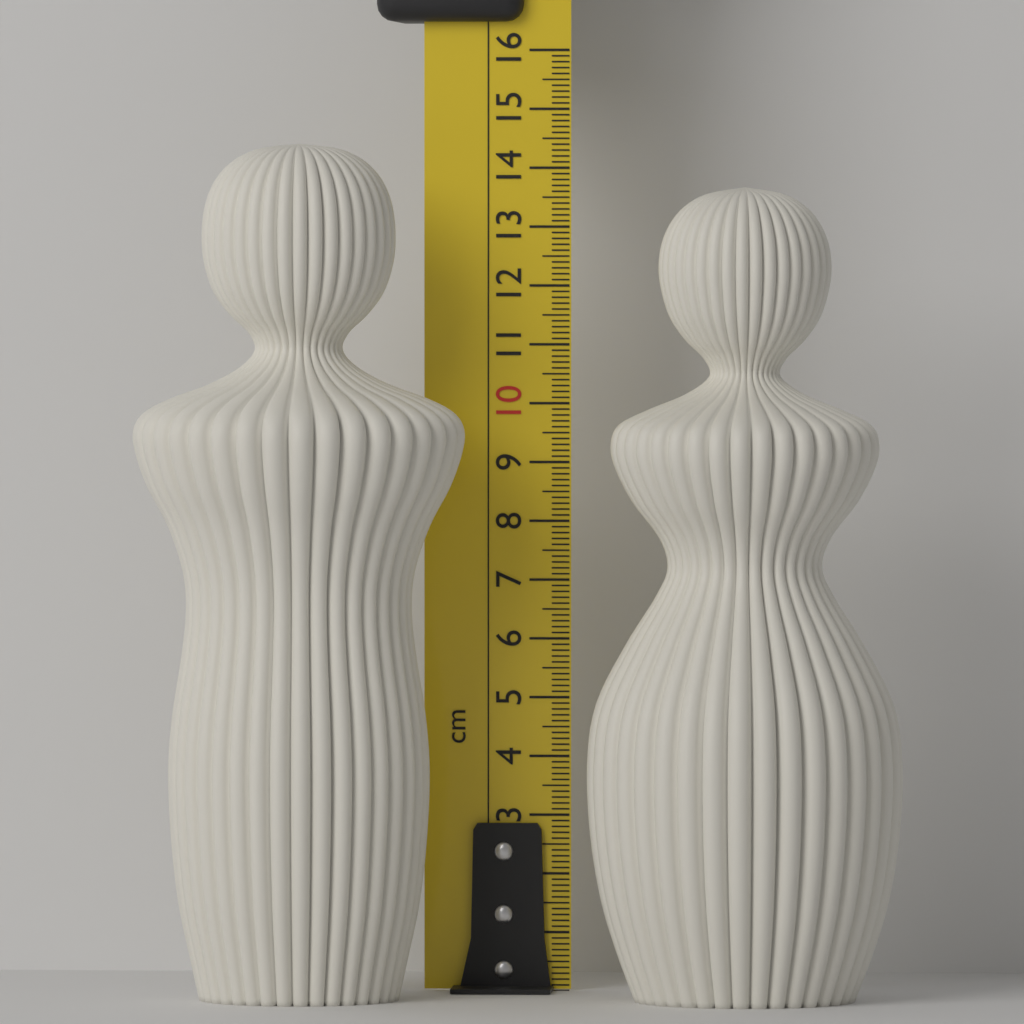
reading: 14.4 cm
